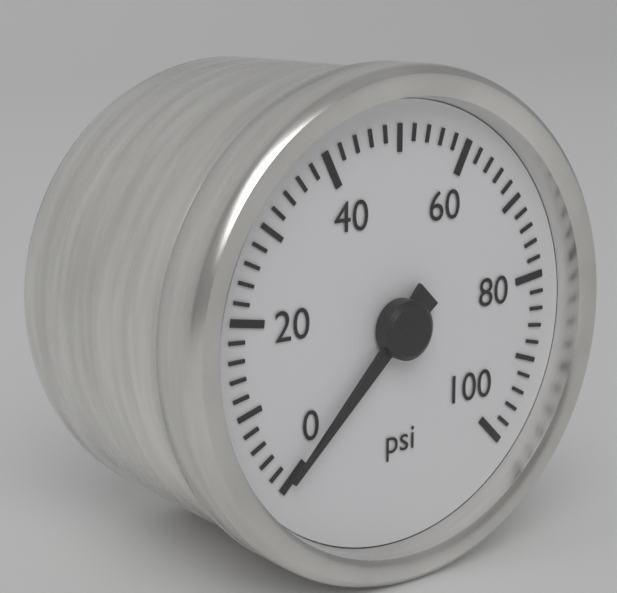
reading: 0 psi
